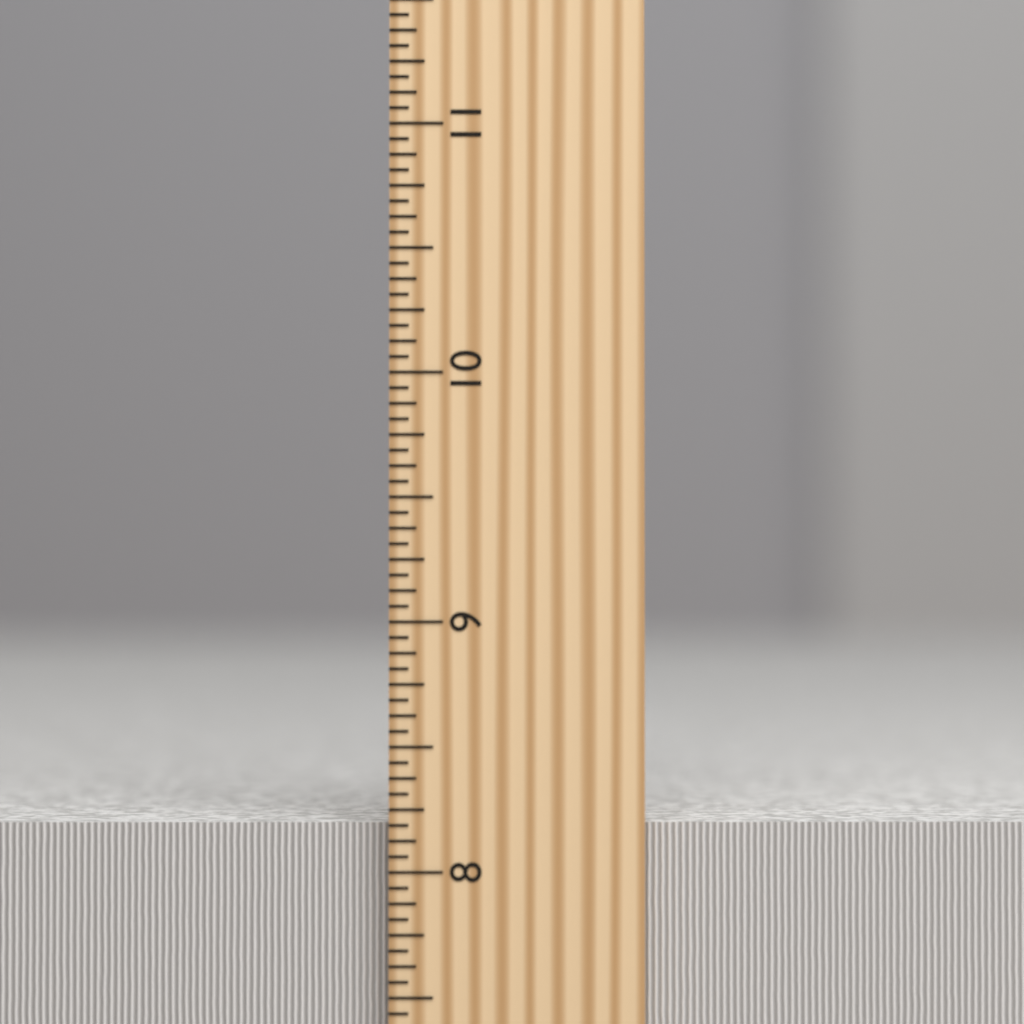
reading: 8.1875 inch
